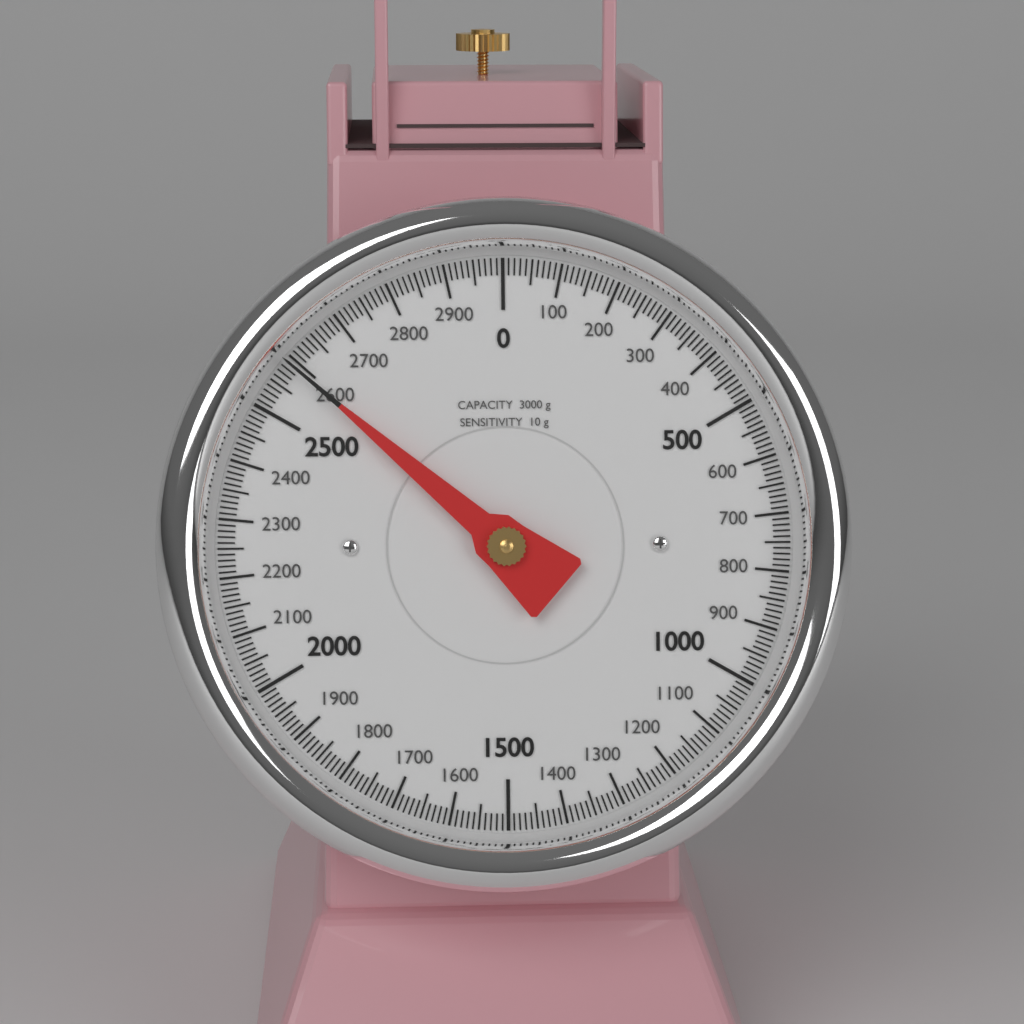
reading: 2590 g
